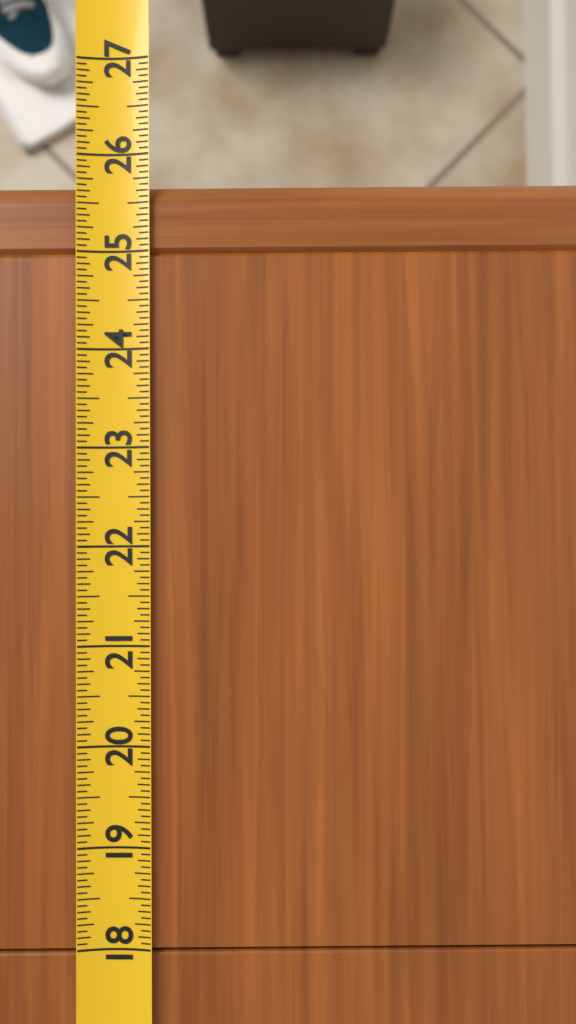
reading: 25.7500 (no unit)
